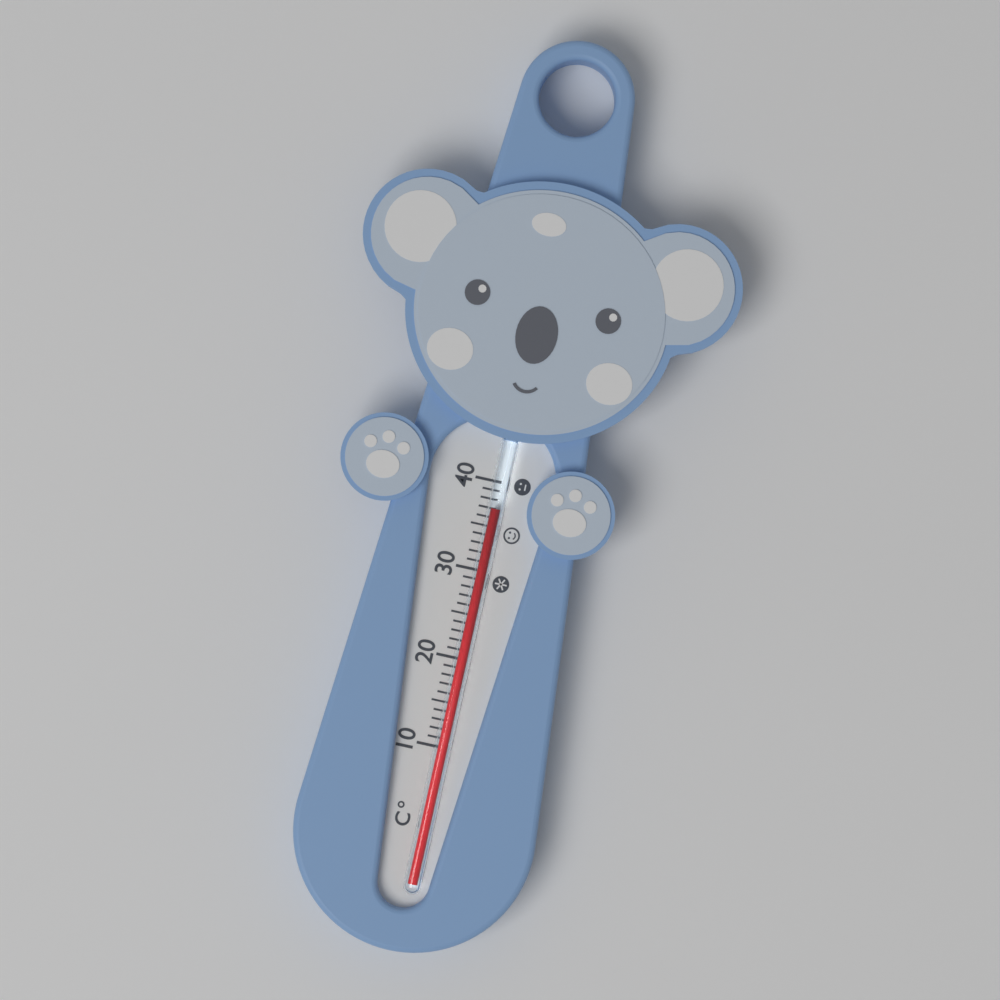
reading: 37 °C
